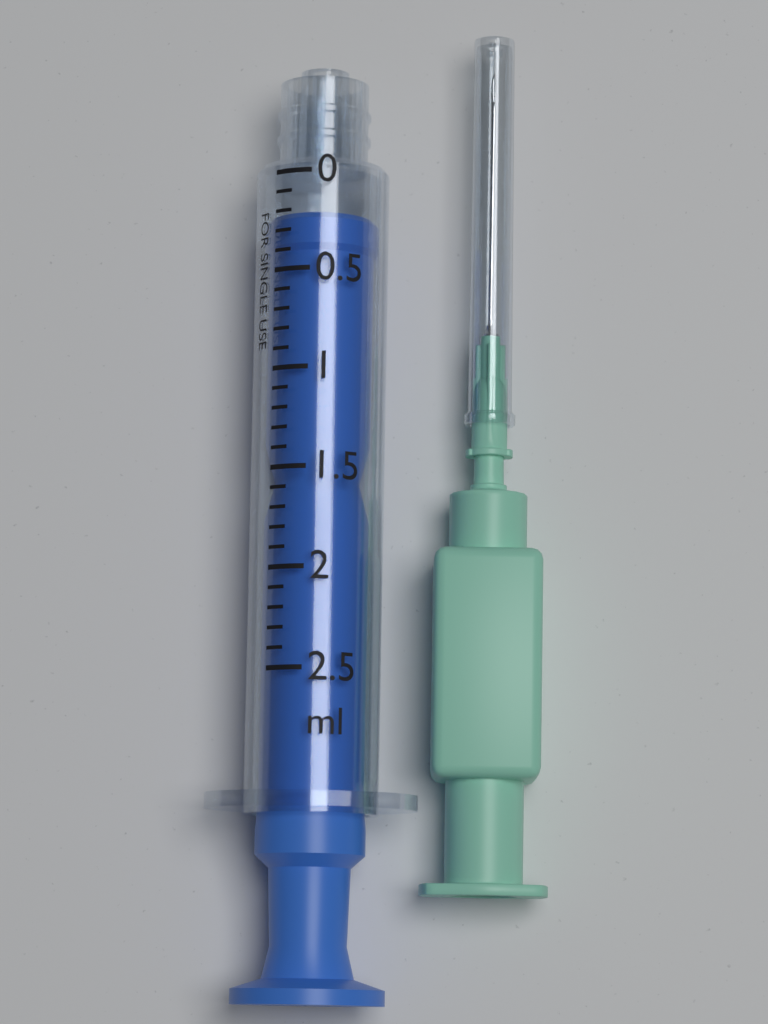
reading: 0.2 ml
